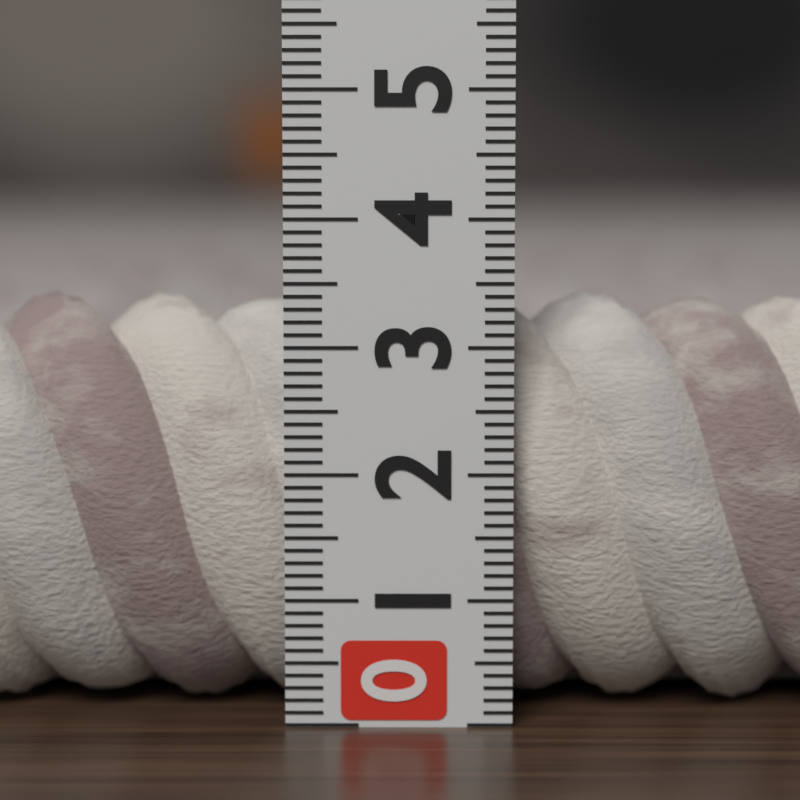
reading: 3.4 (no unit)
